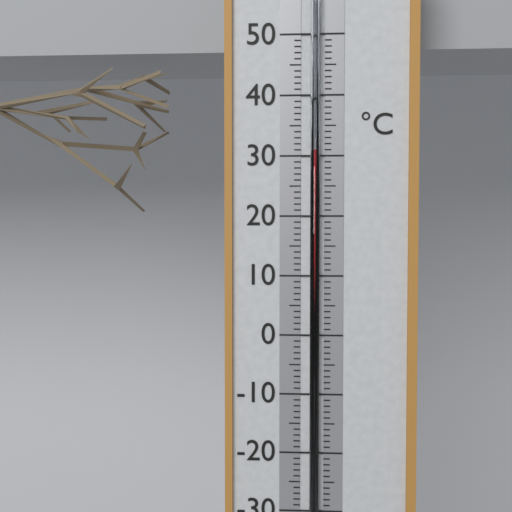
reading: 31 °C
